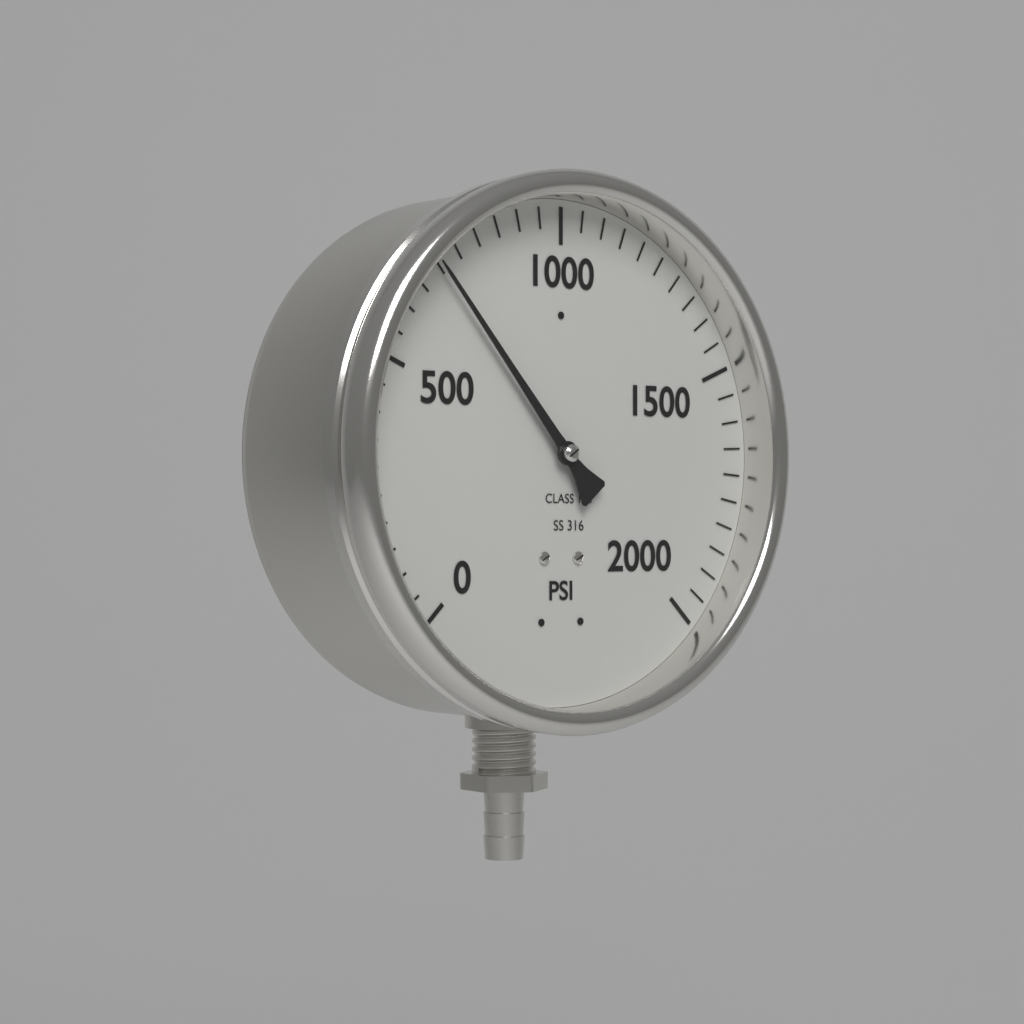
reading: 700 psi
